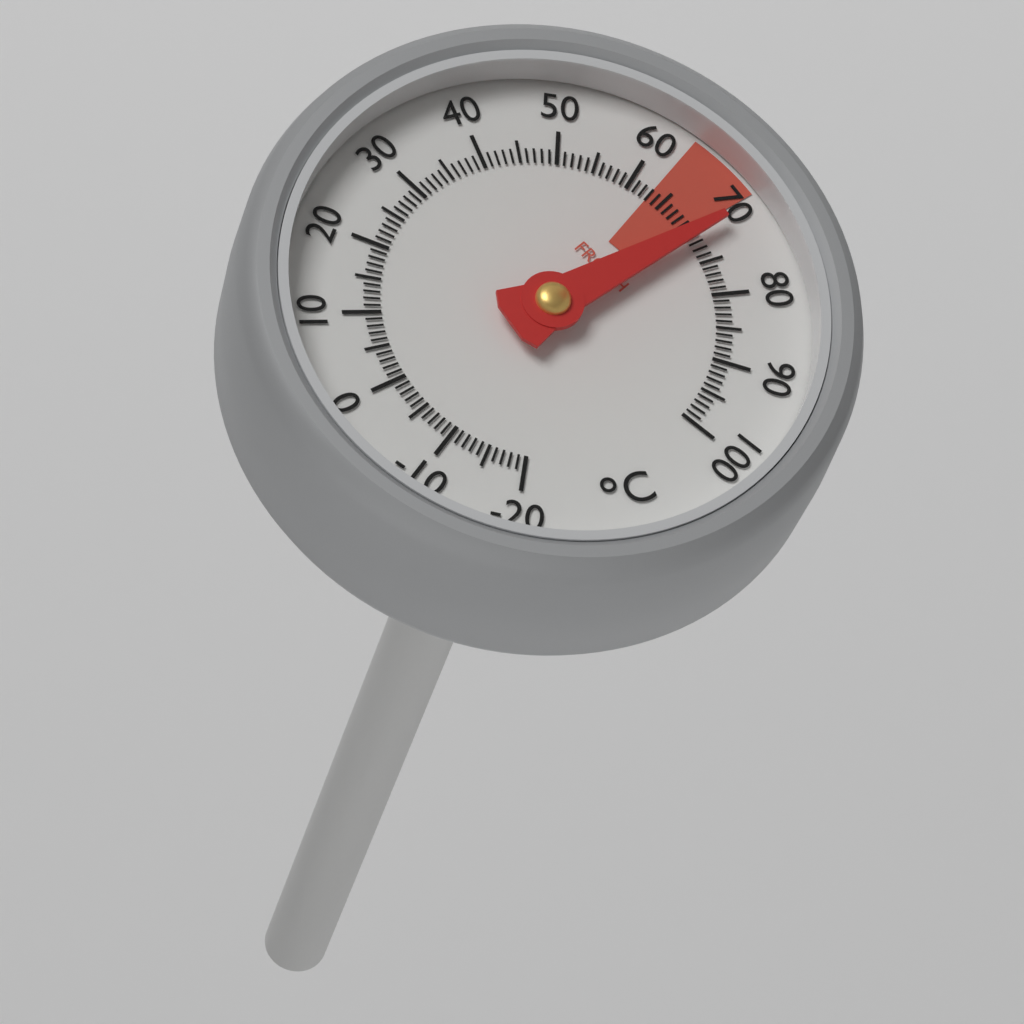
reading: 71 °C
